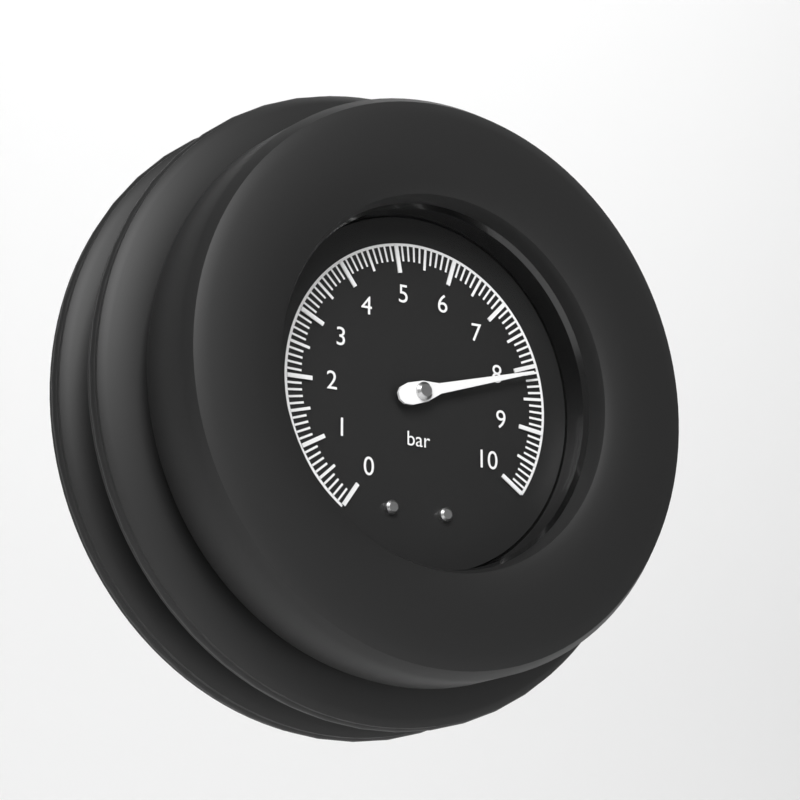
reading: 8.1 bar
